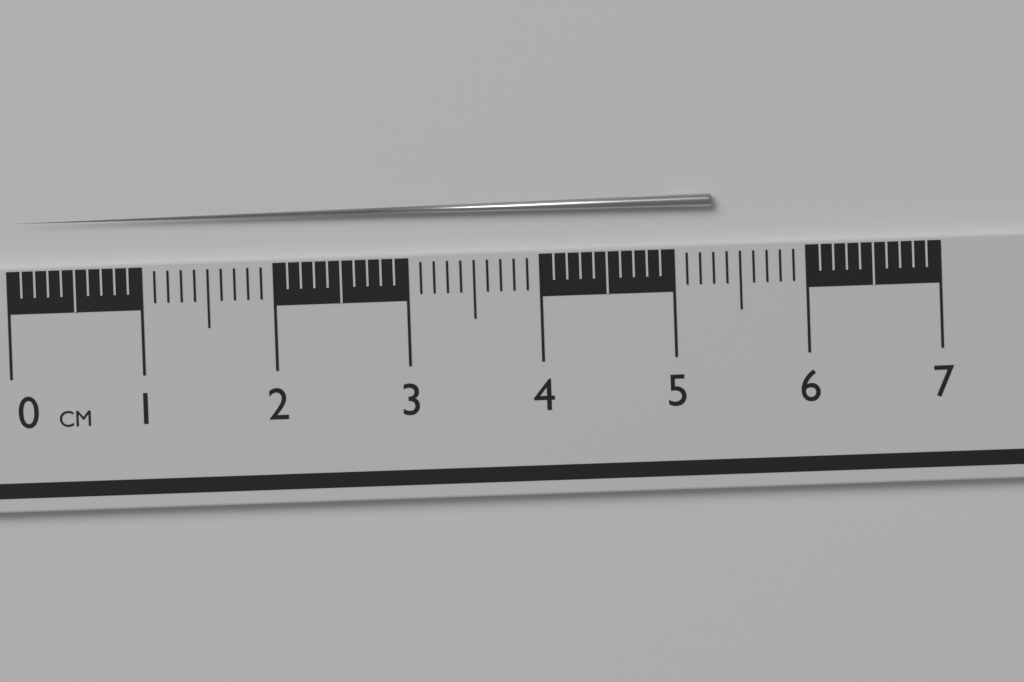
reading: 5.3 cm
